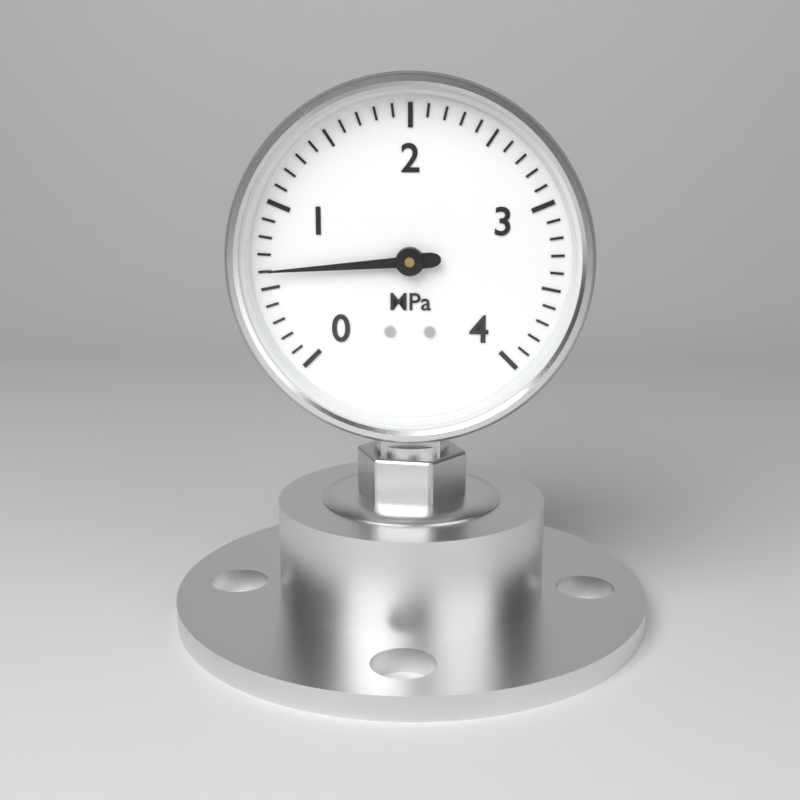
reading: 0.6 MPa
